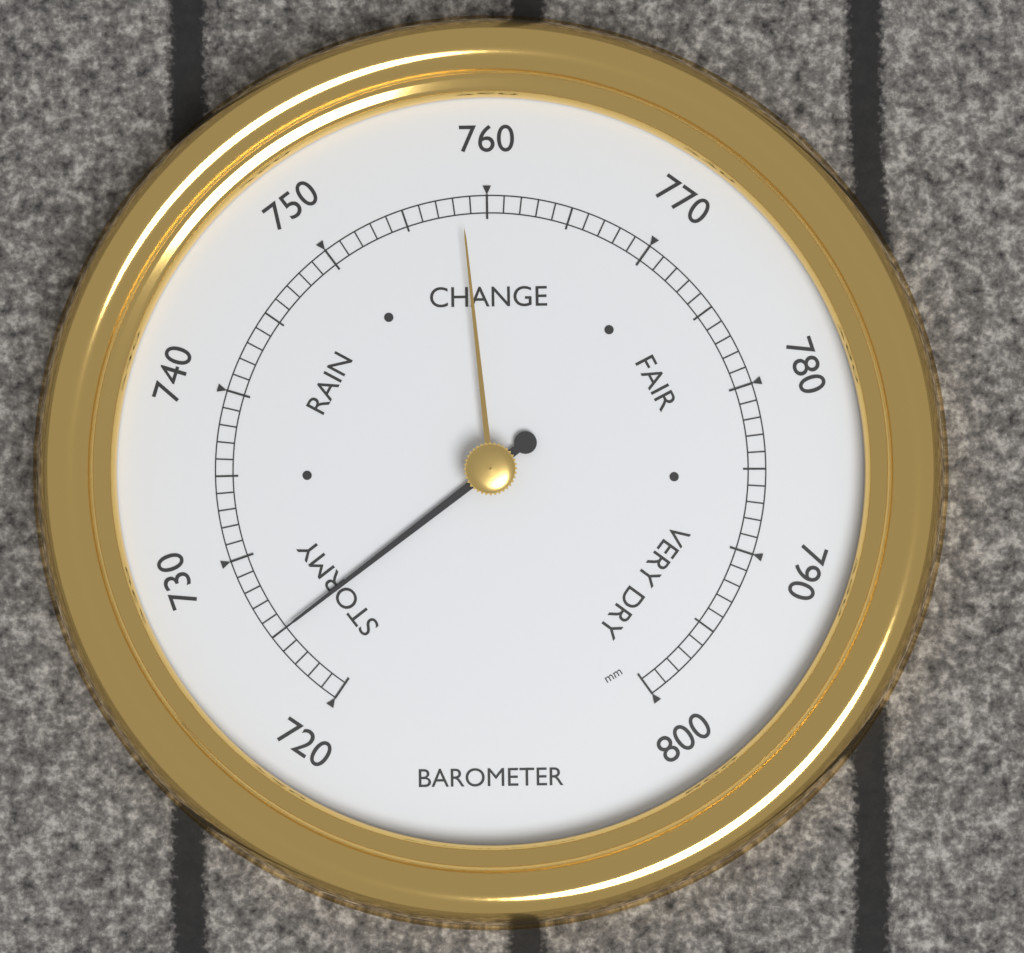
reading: 725 mm
